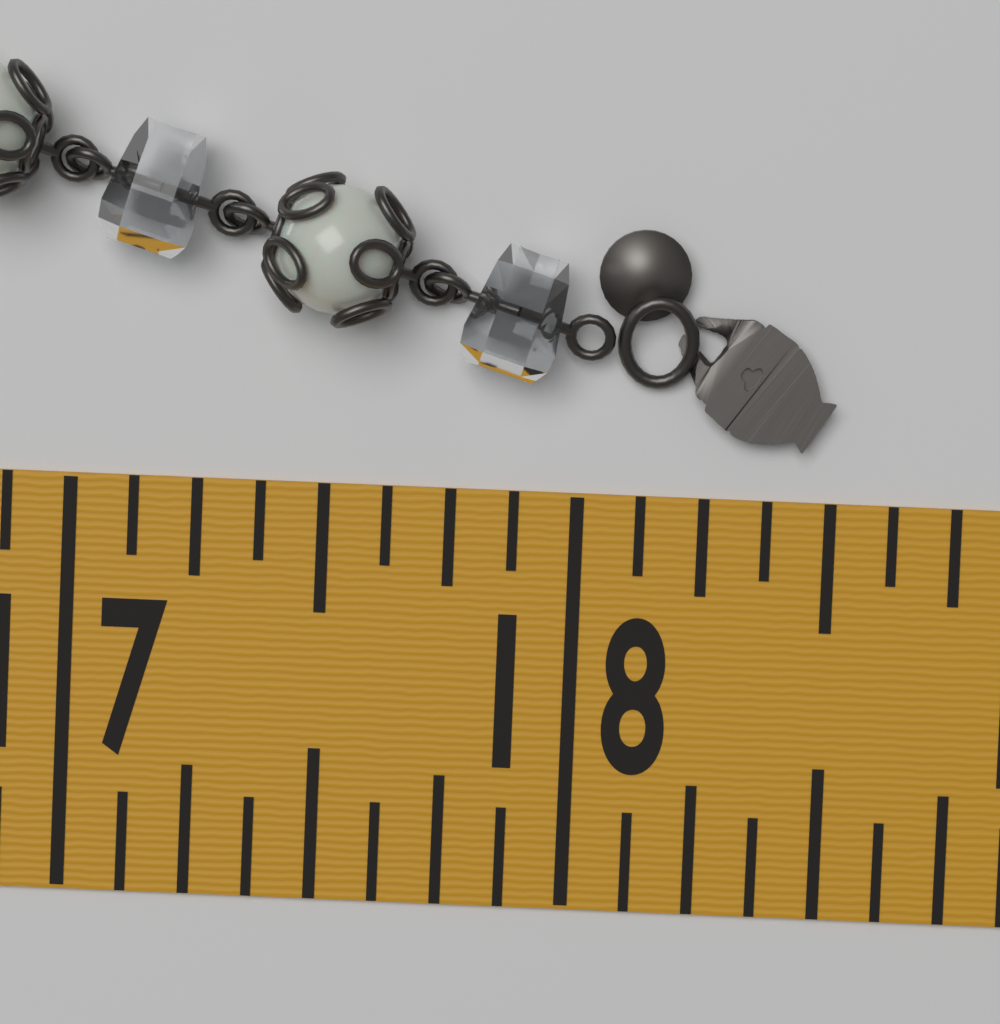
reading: 18.500 in
